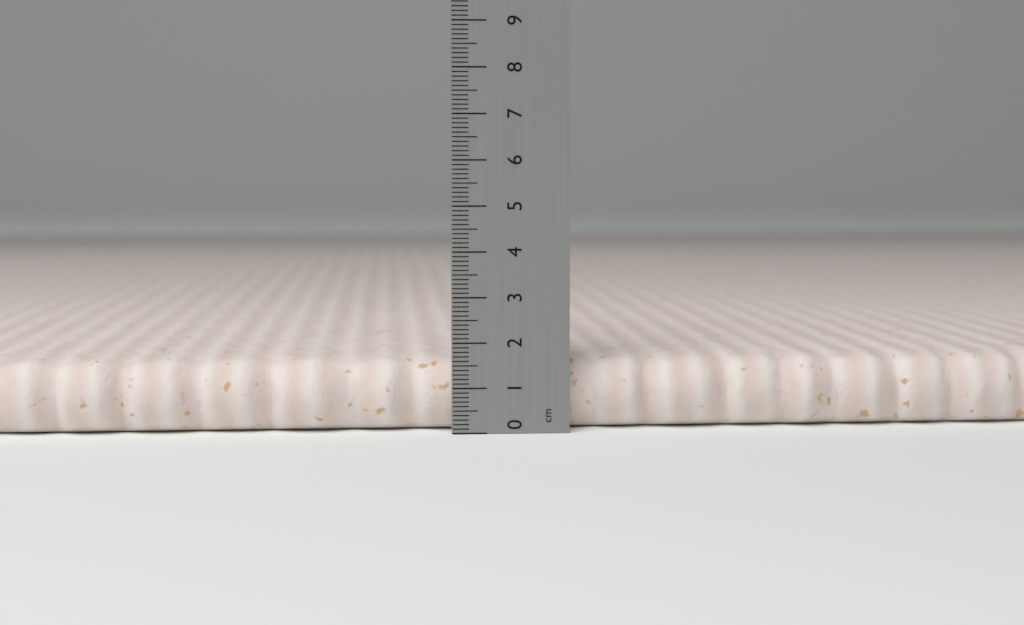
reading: 1.6 cm
